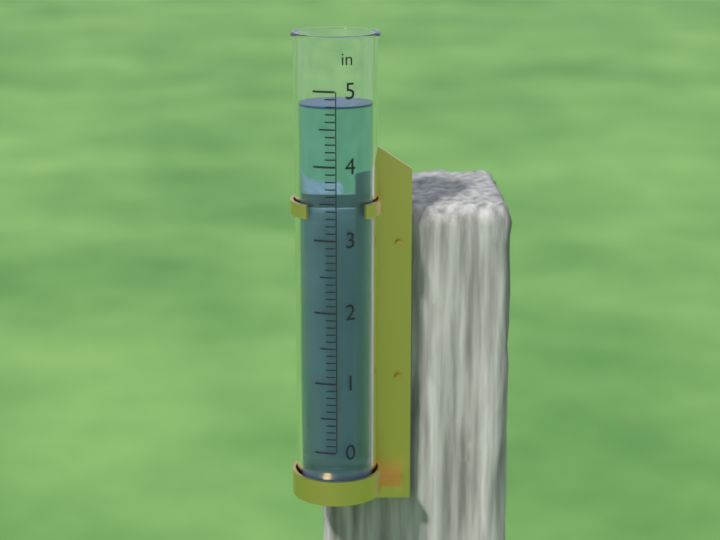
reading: 4.8 in
